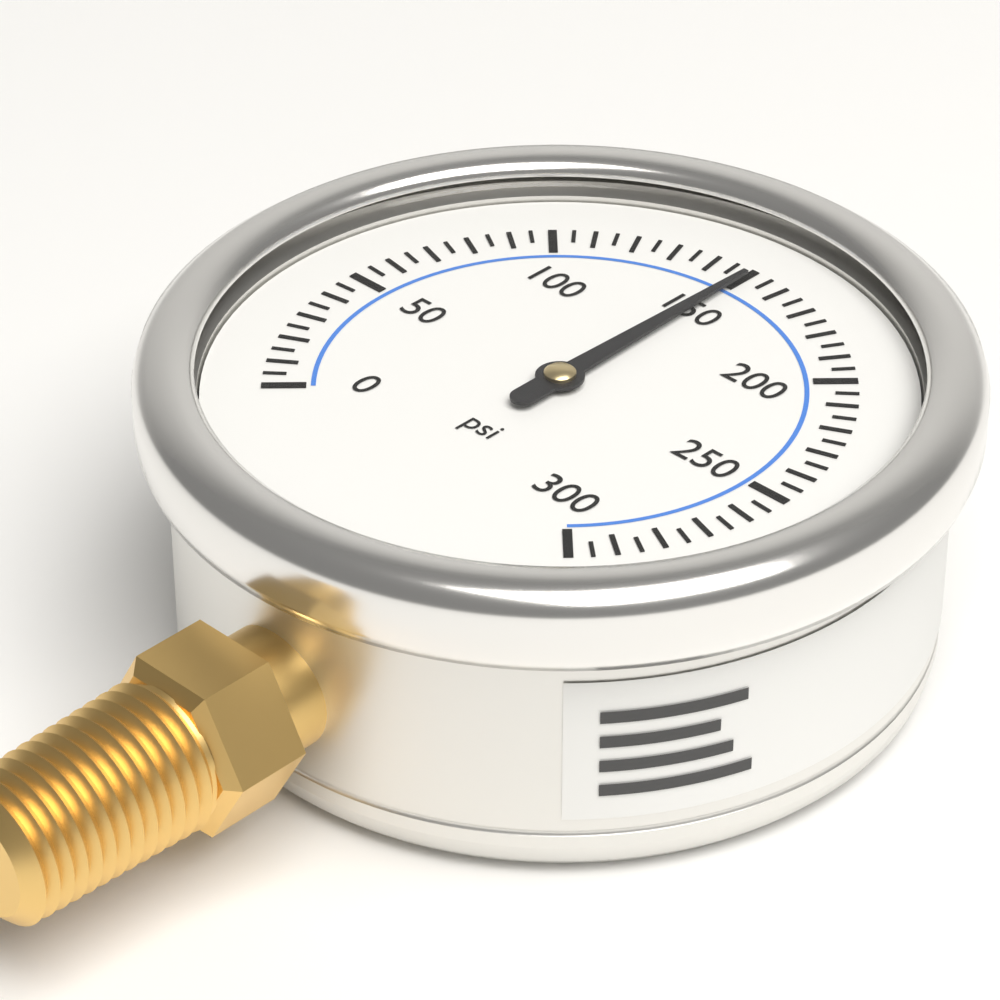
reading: 150 psi
